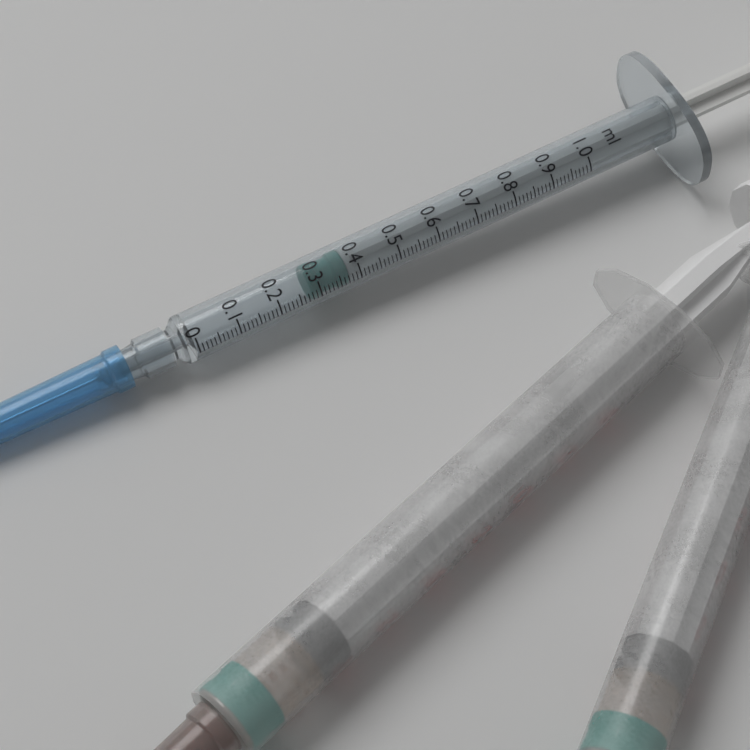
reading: 0.28 ml
